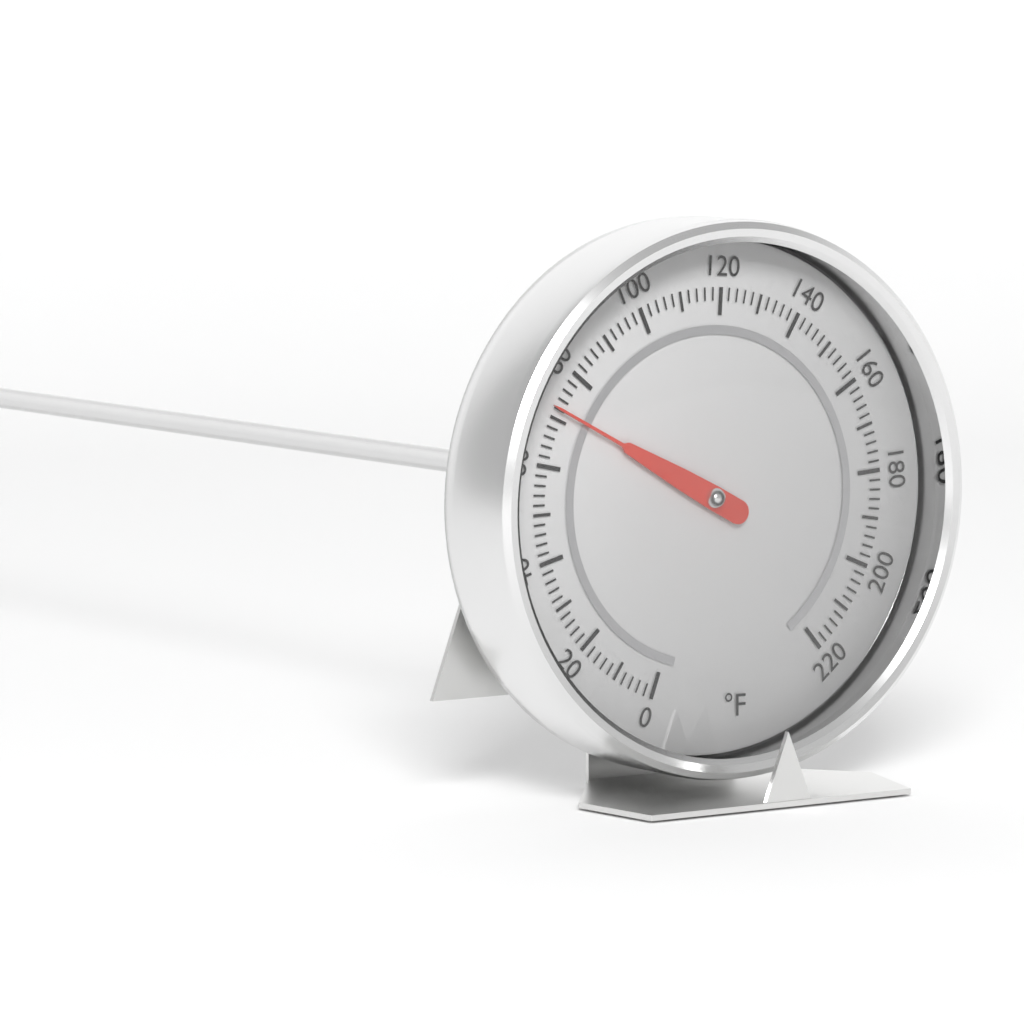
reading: 72 °F
